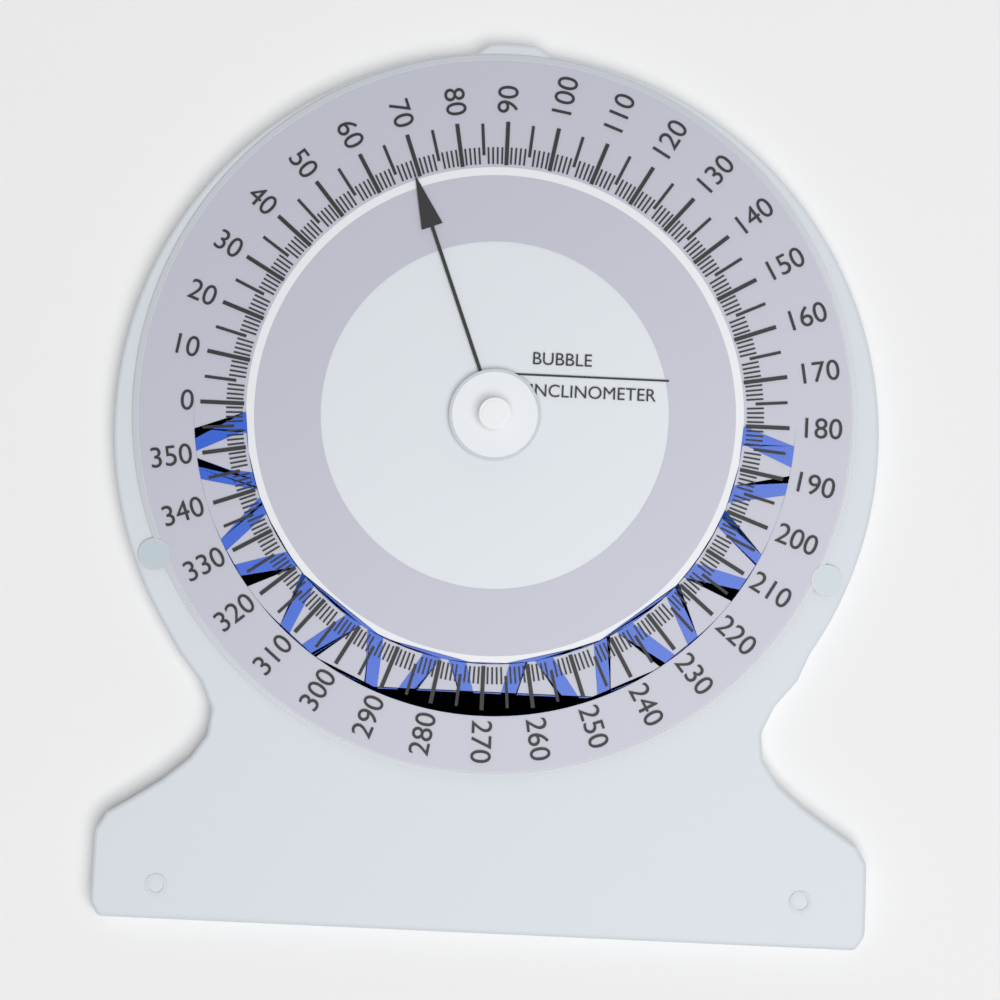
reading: 69 (no unit)
